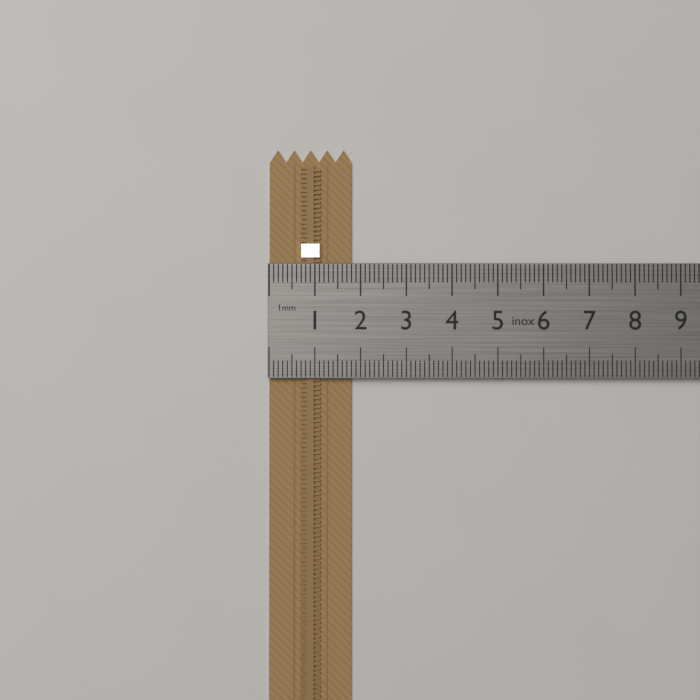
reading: 1.8 cm
